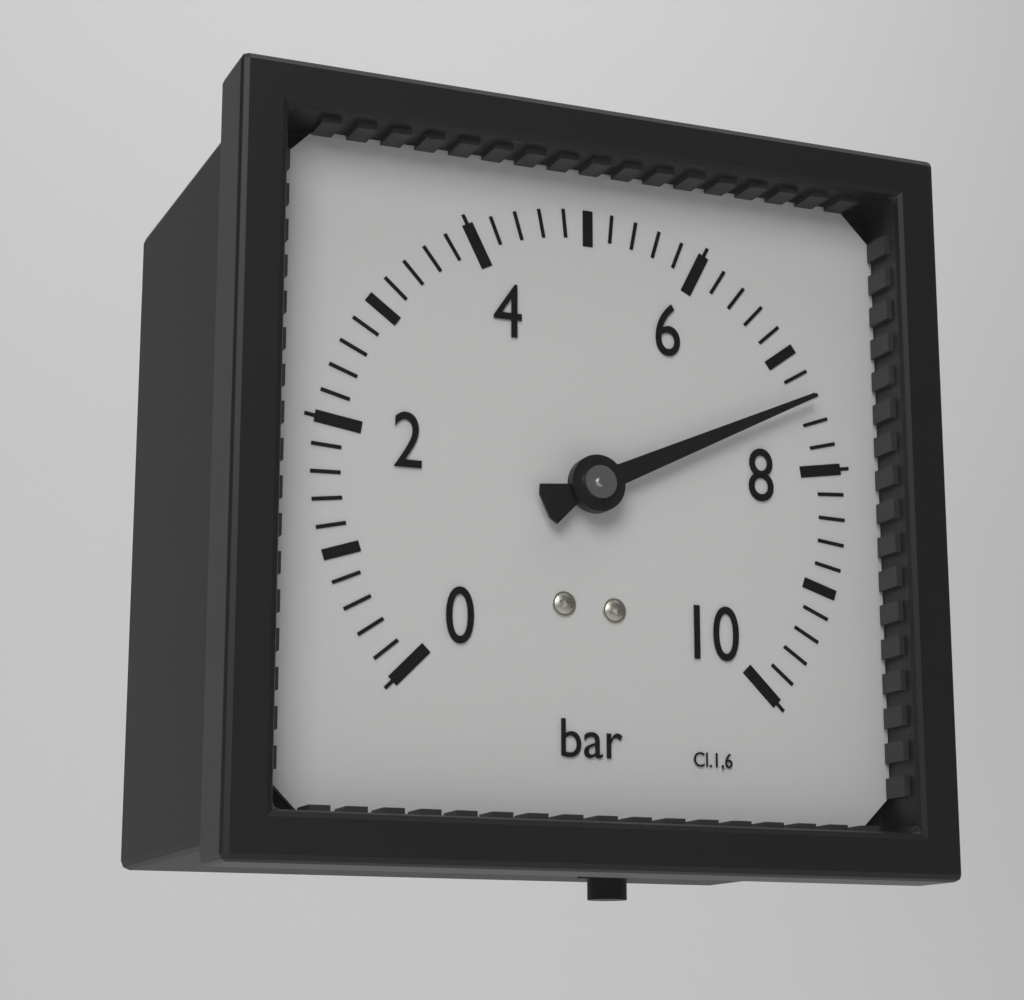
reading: 7.4 bar
